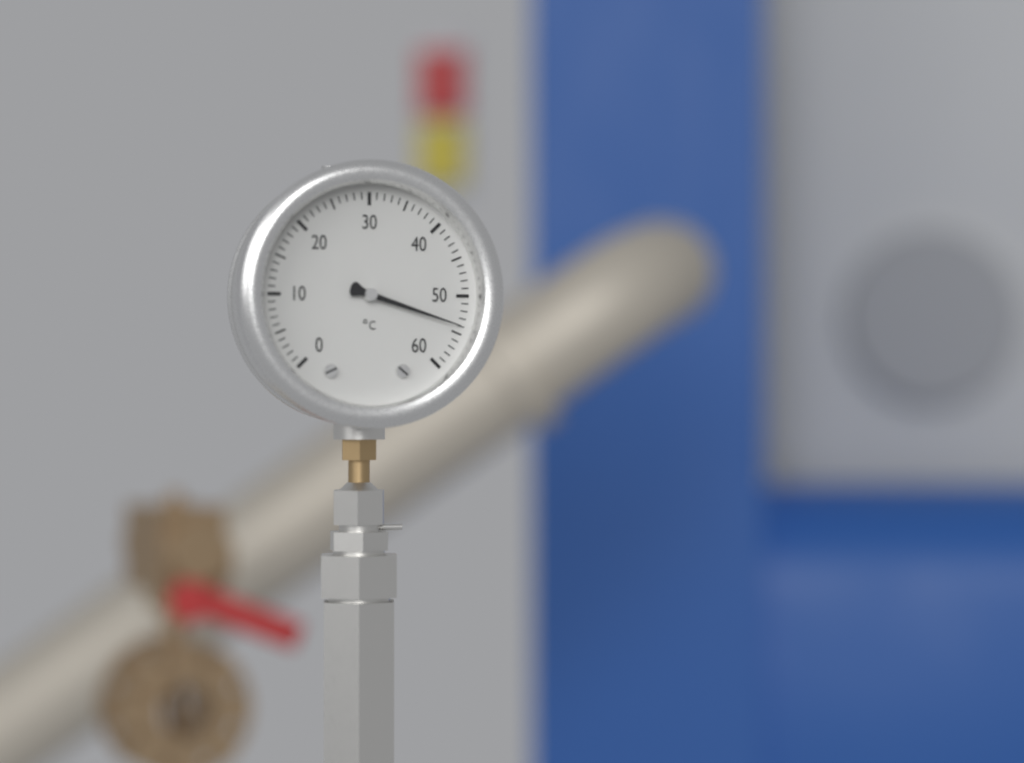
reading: 54 °C
